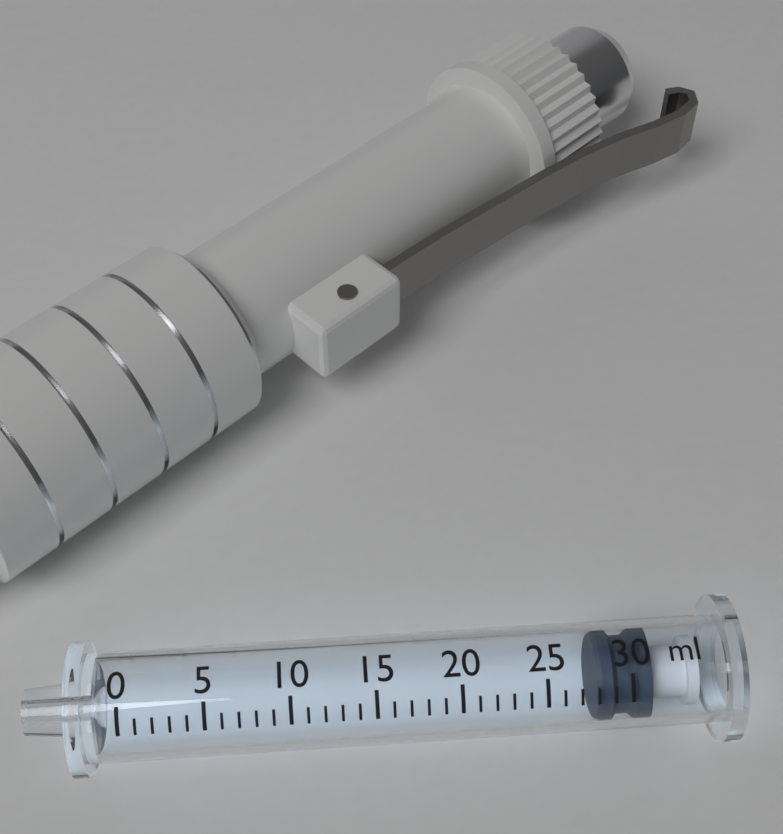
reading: 28 ml
